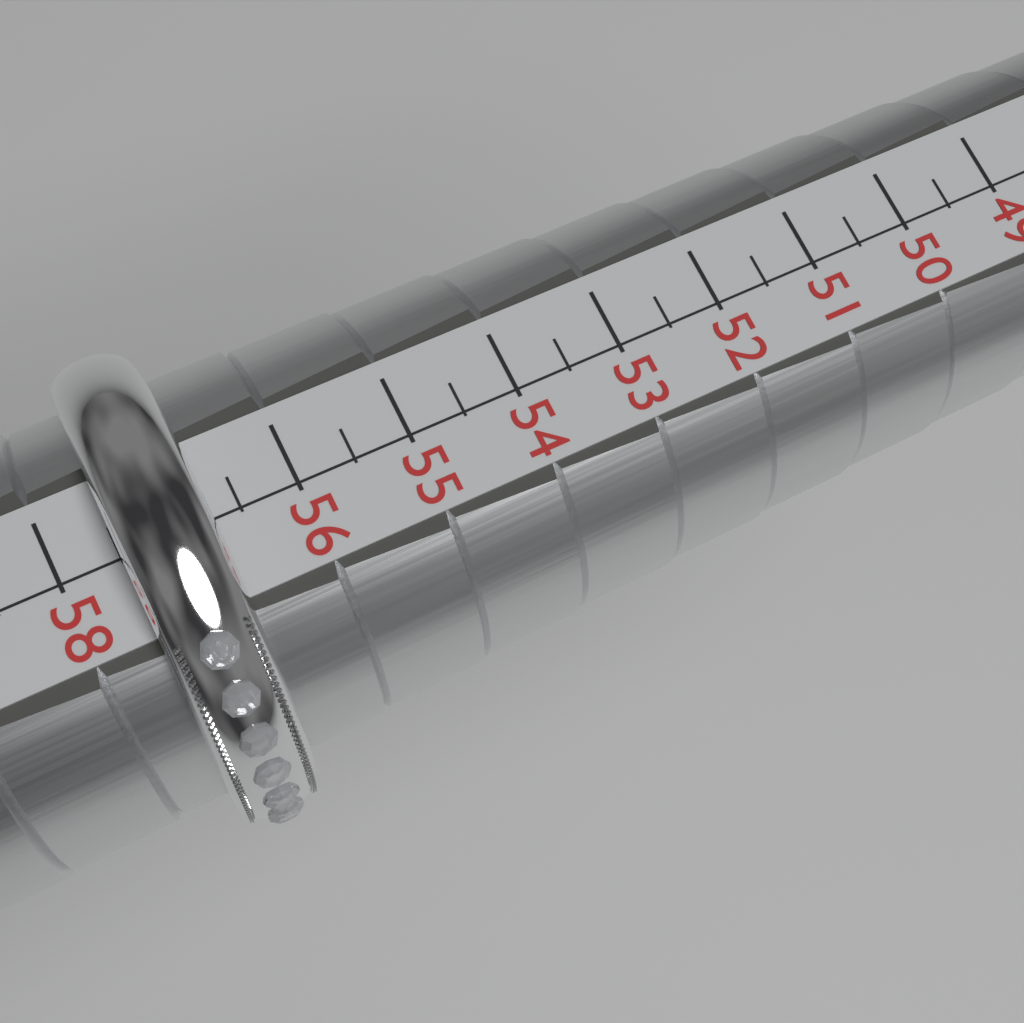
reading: 57.5 (no unit)
